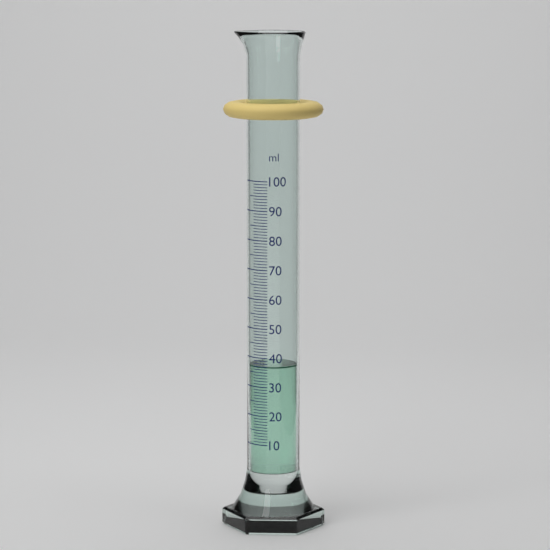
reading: 37 ml
